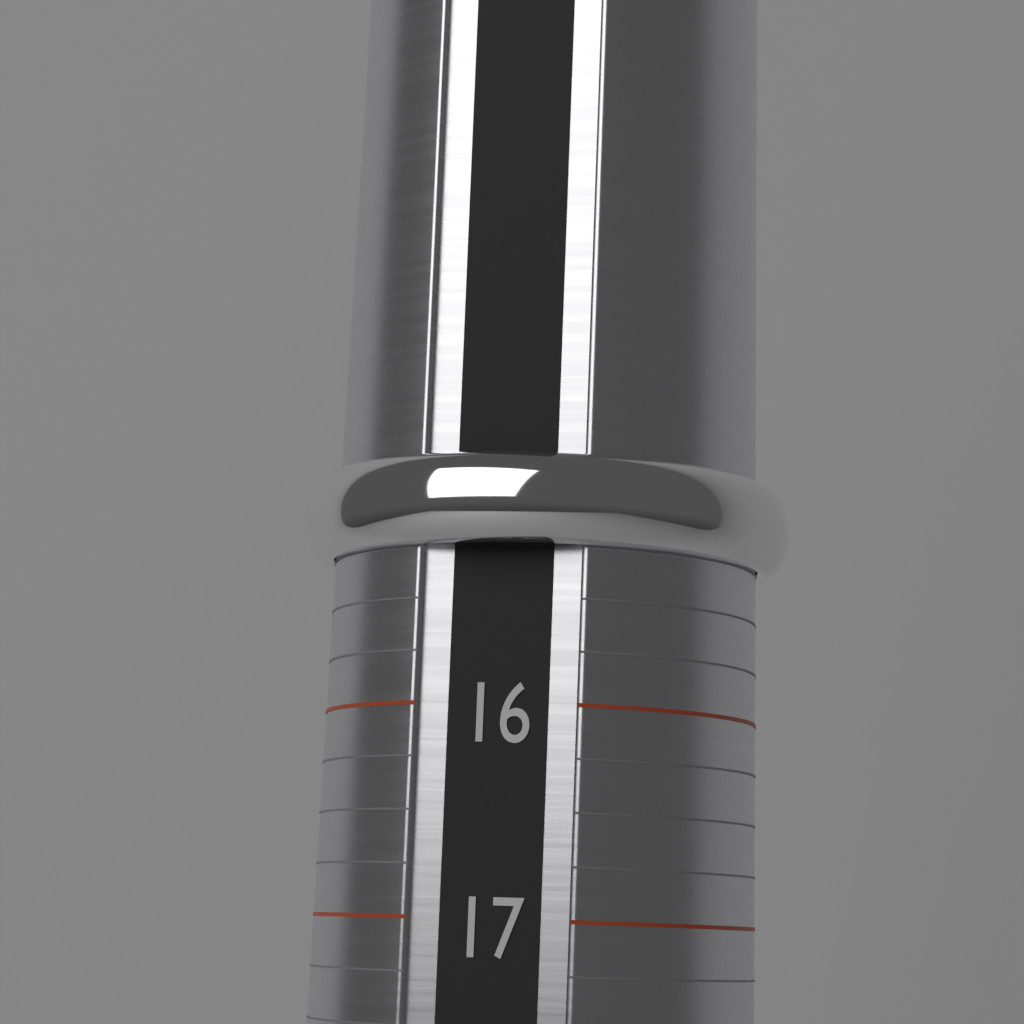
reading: 15.25 (no unit)
